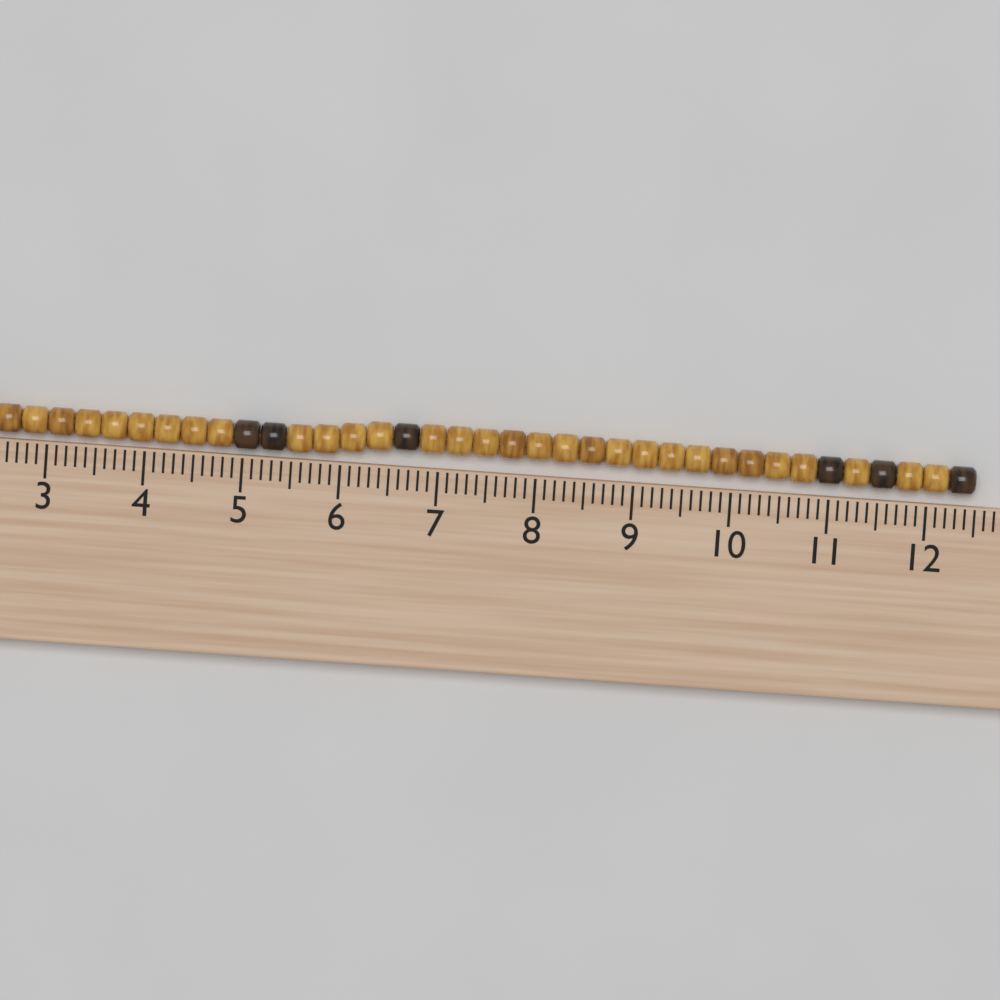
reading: 12.5 cm
